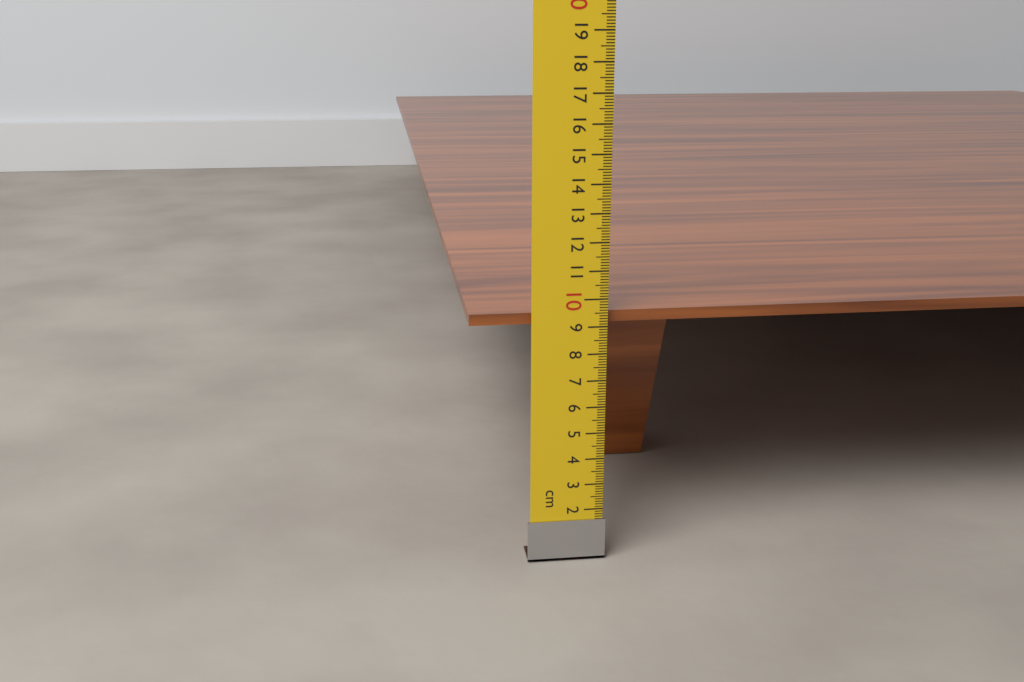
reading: 9.5 cm
